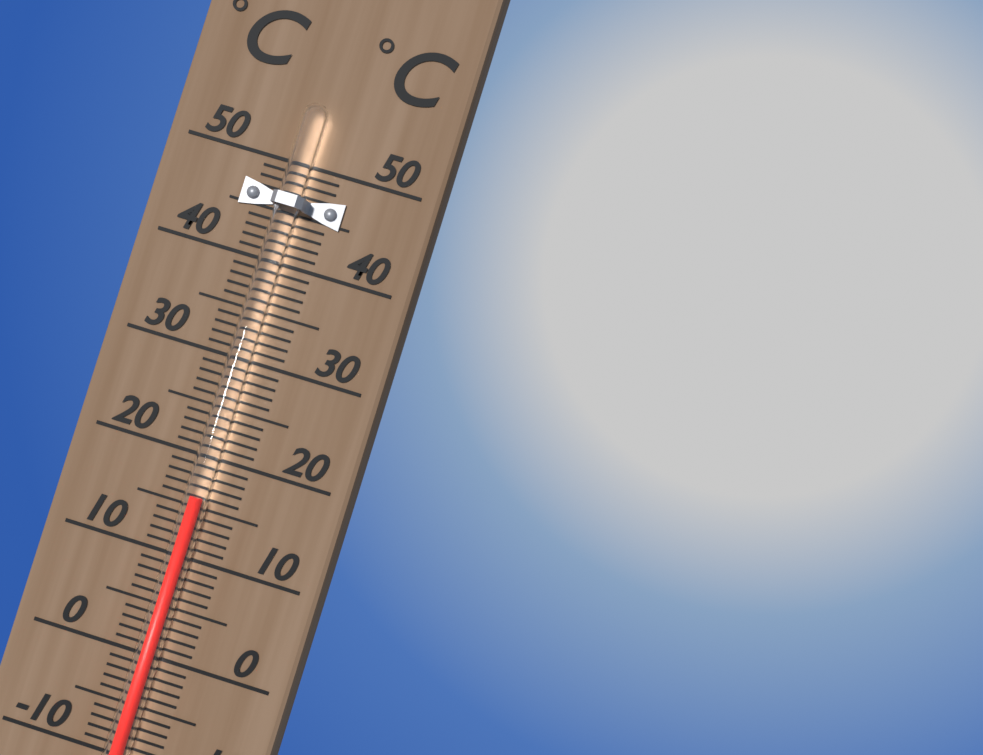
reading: 16 °C
